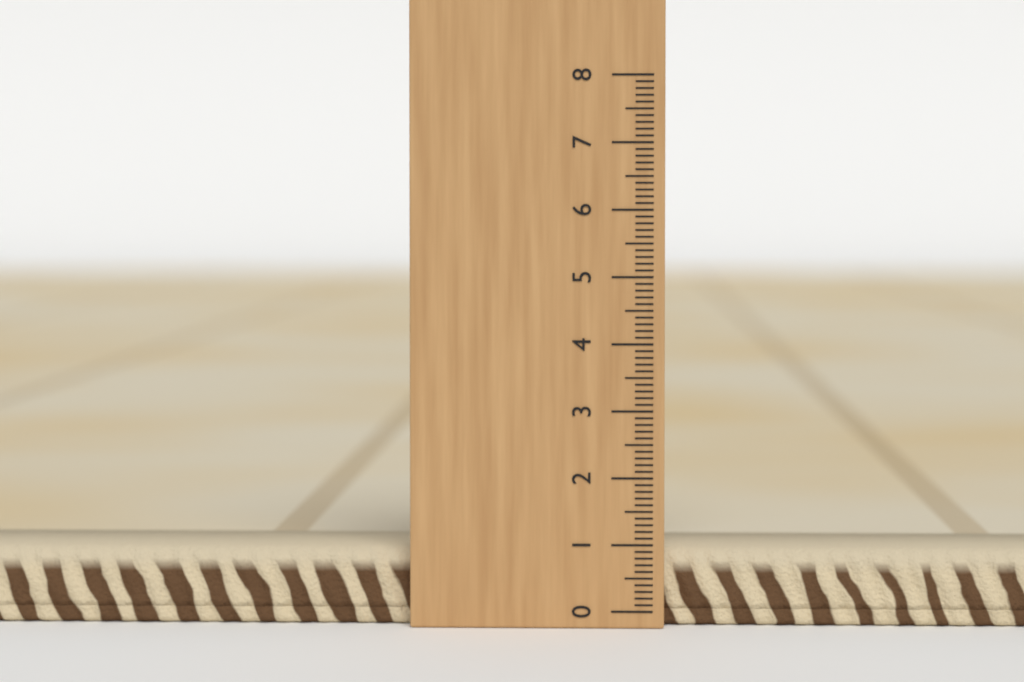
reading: 0.9 (no unit)
